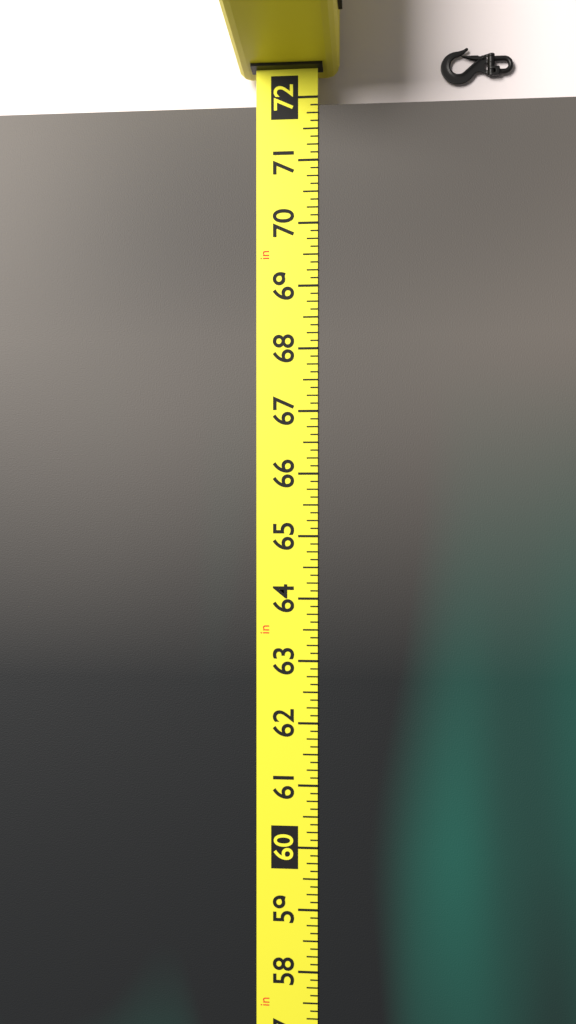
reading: 71.875 in
